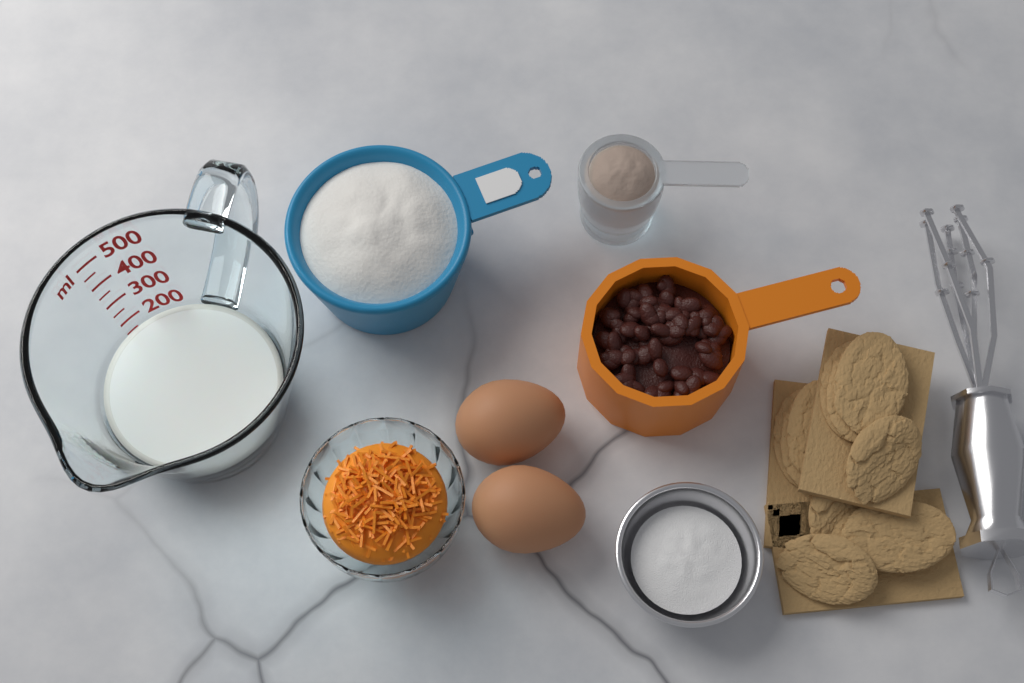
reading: 150 ml
